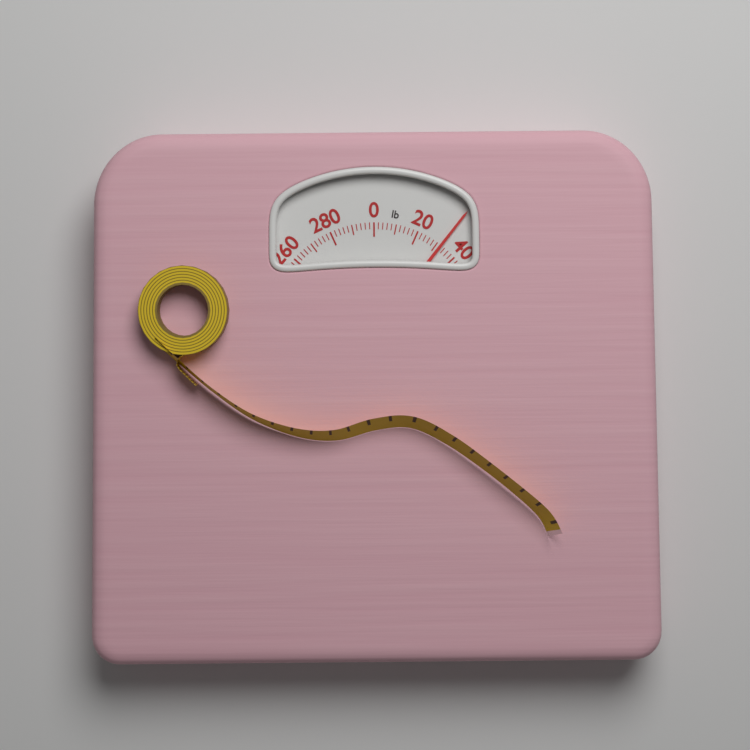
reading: 32 lb
